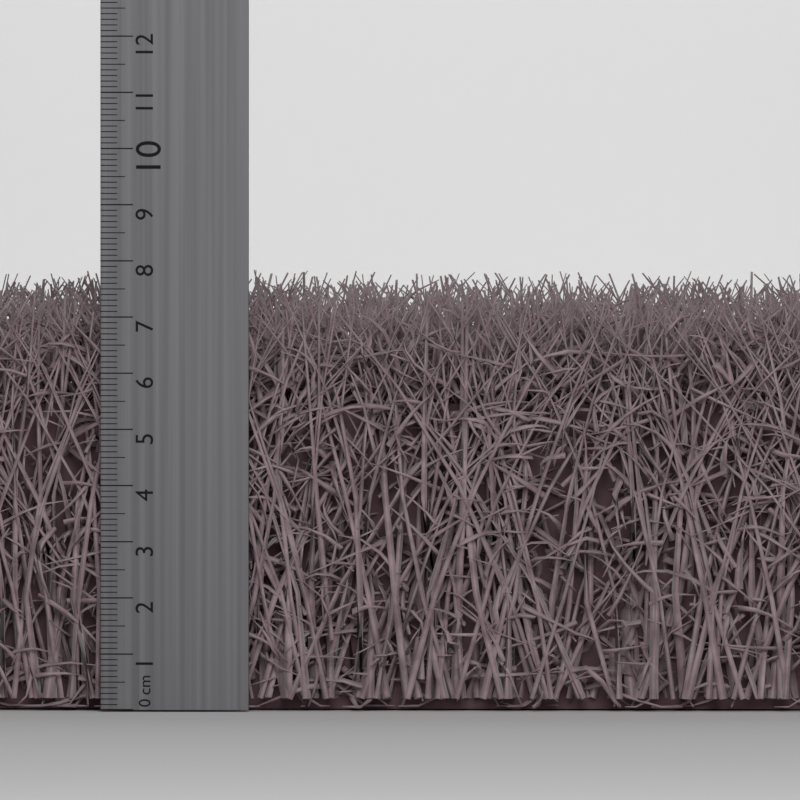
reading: 7.5 cm
